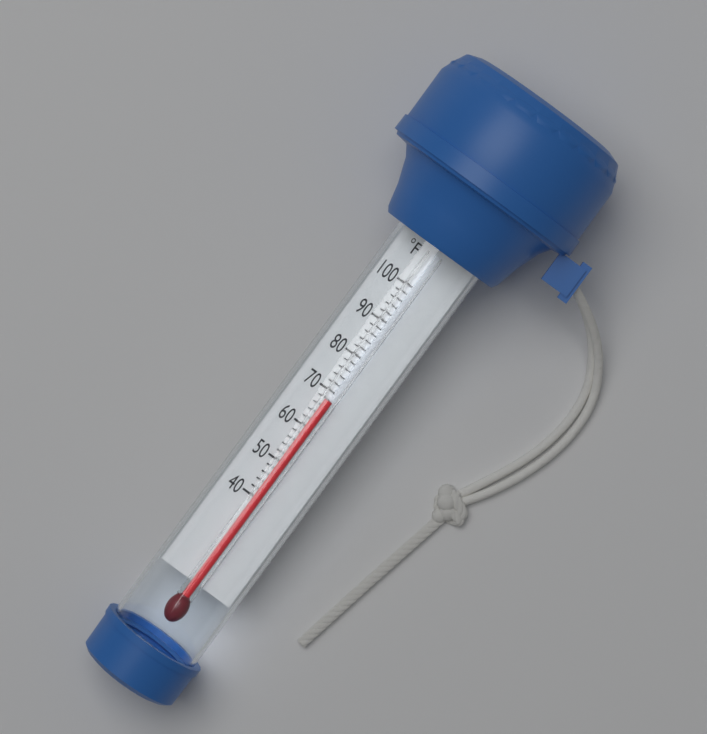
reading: 68 °F
